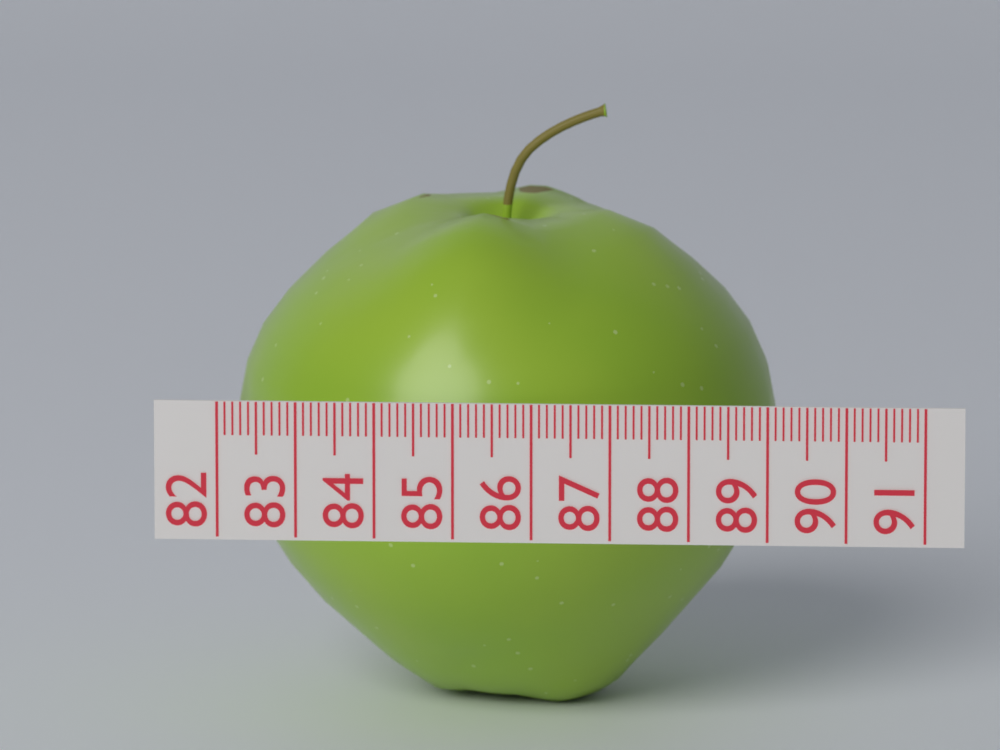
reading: 89.0 (no unit)
